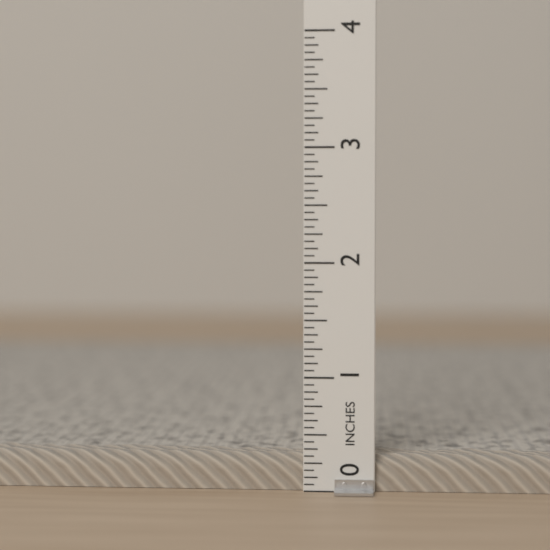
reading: 0.3125 in
